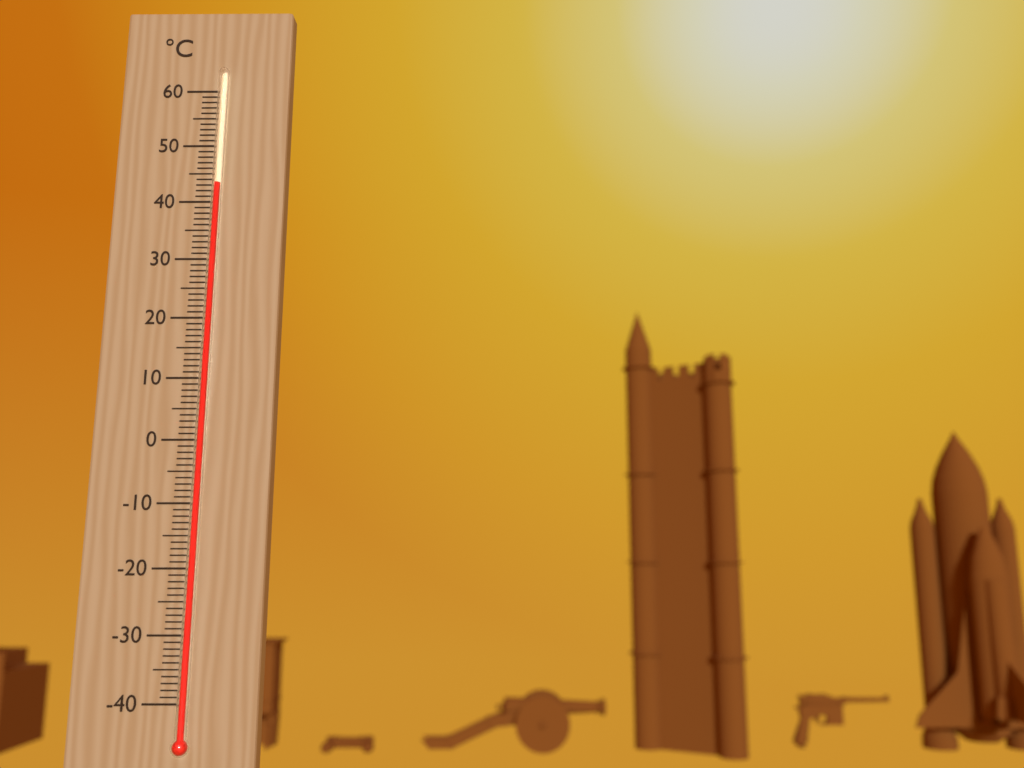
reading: 43 °C
